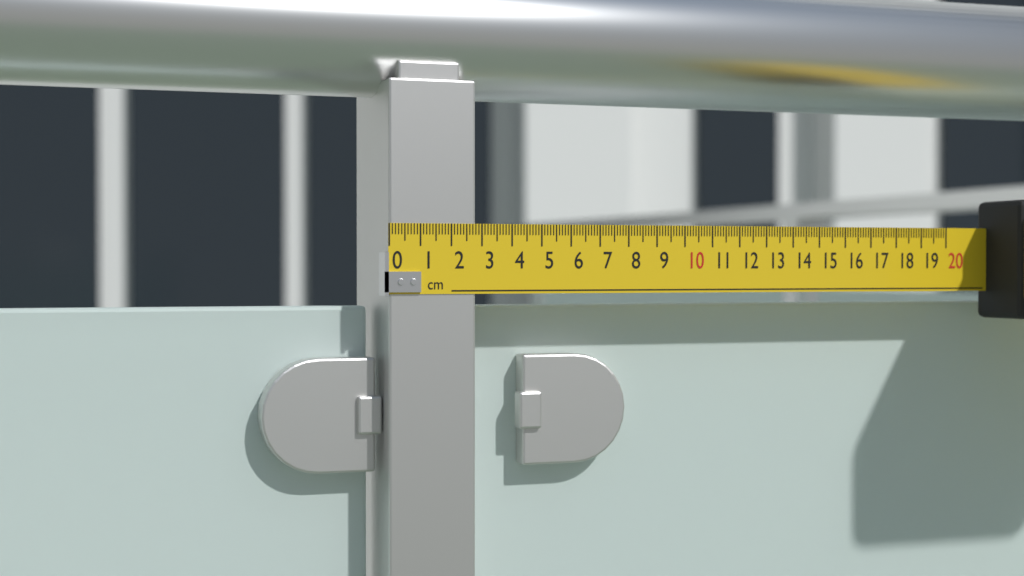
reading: 2.8 cm
